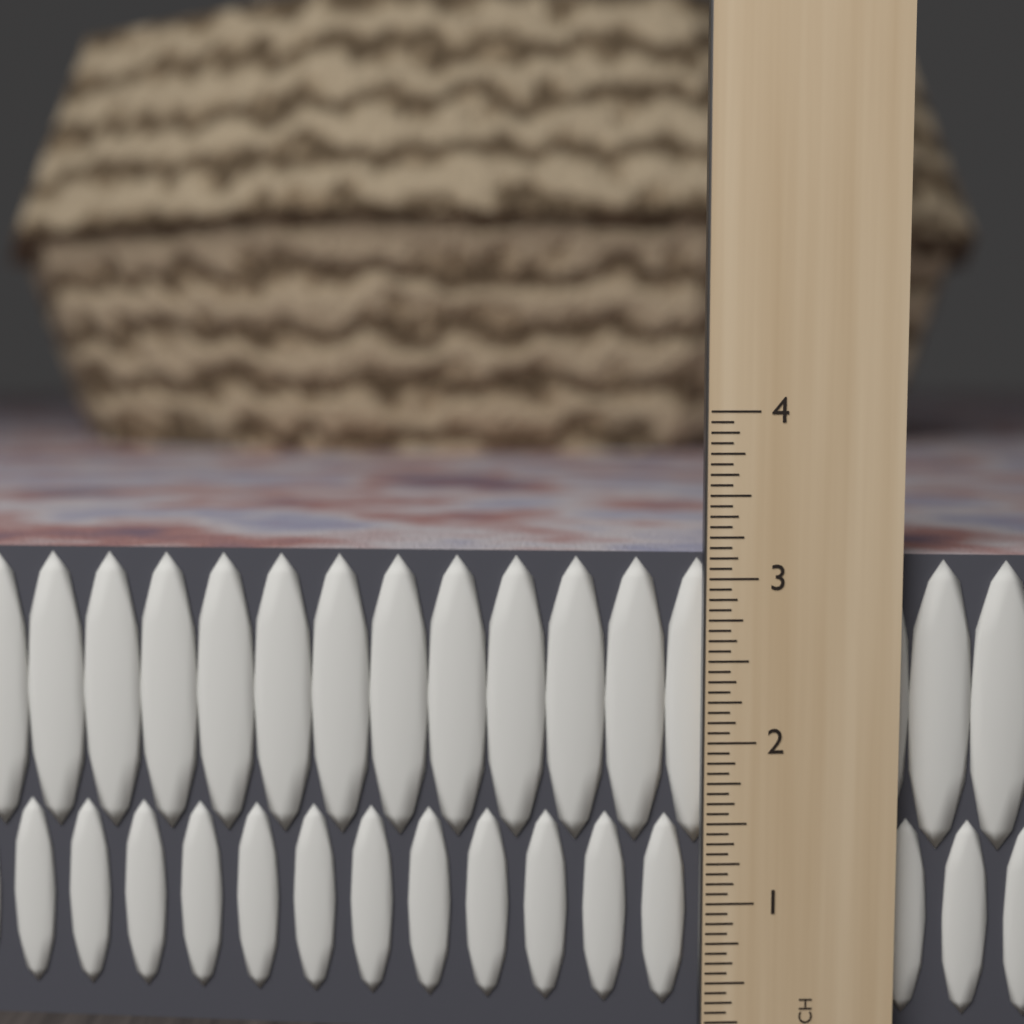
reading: 3.1250 in
